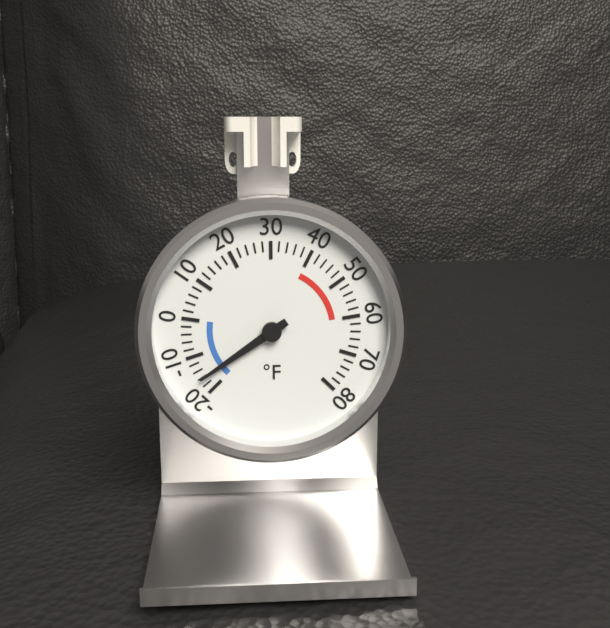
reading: -16 °F
